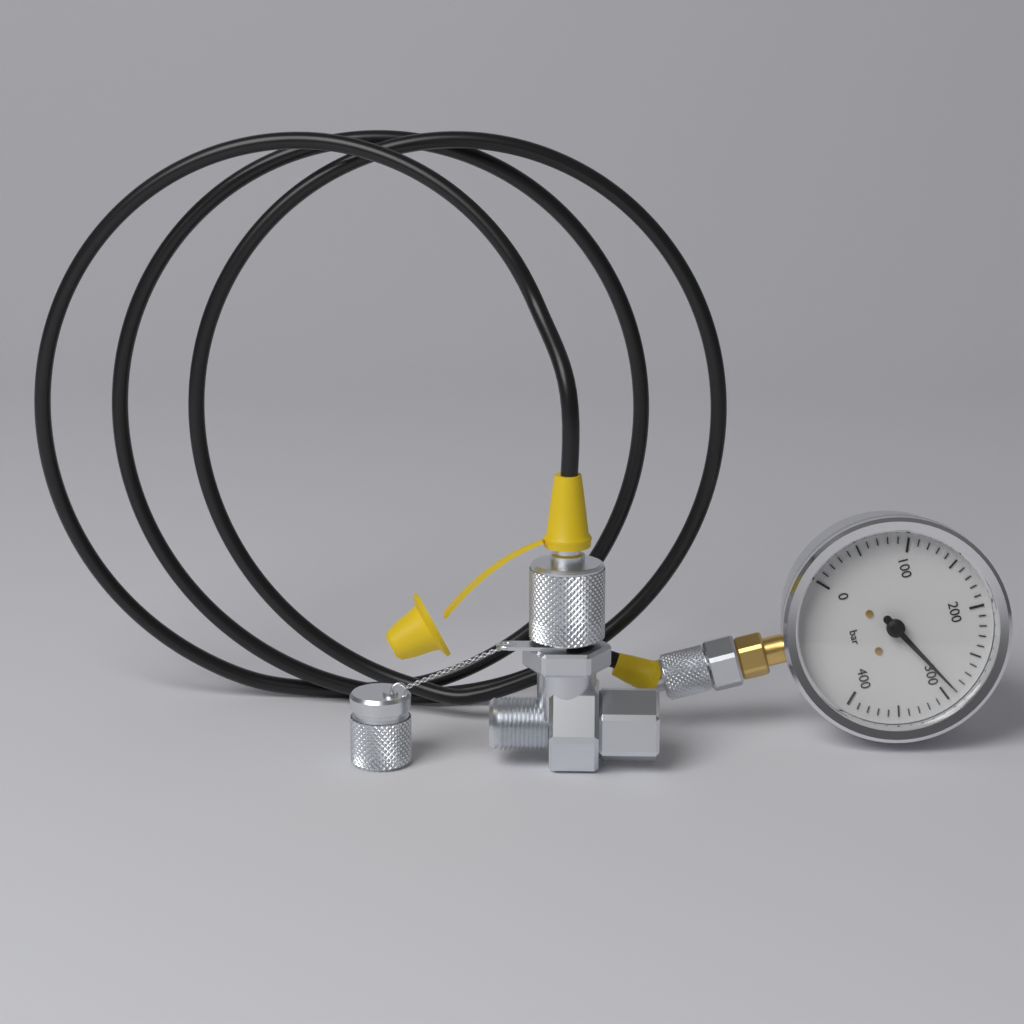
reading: 290 bar
